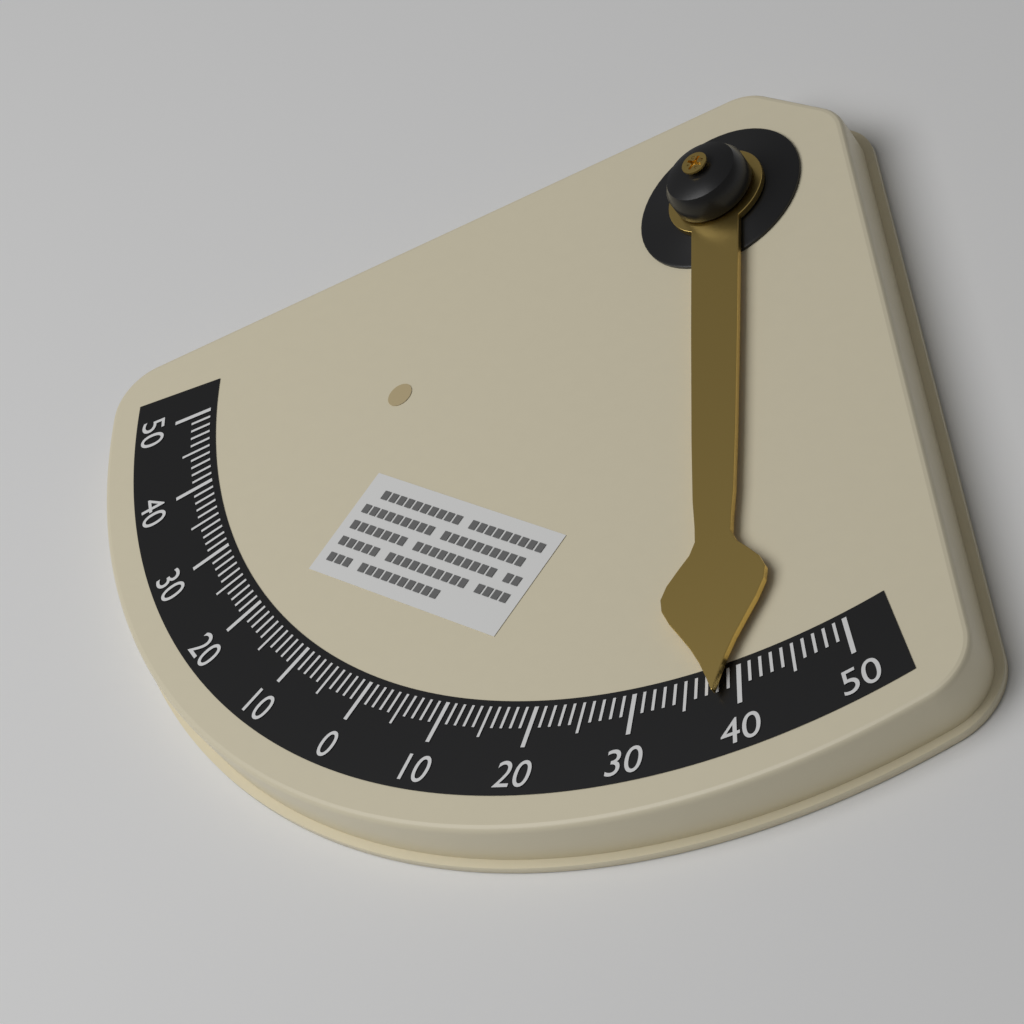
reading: 38 °
